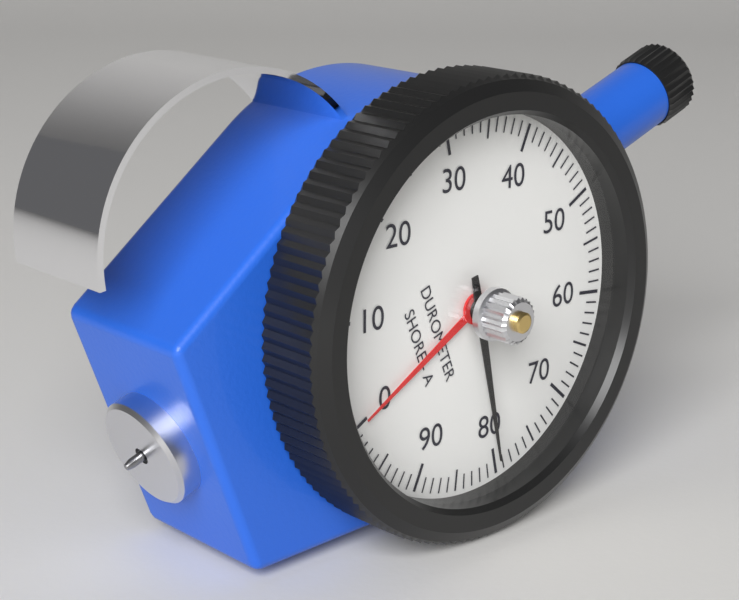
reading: 80 Shore A
